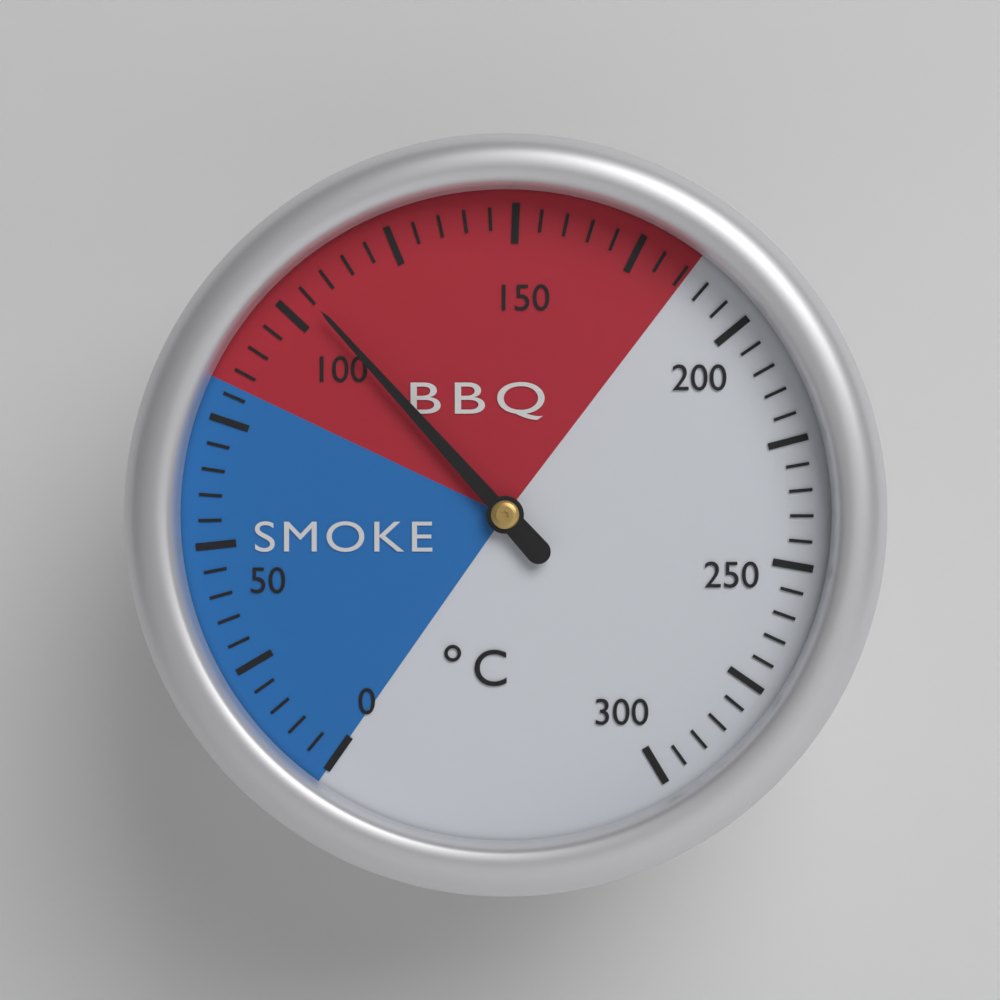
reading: 105 °C
